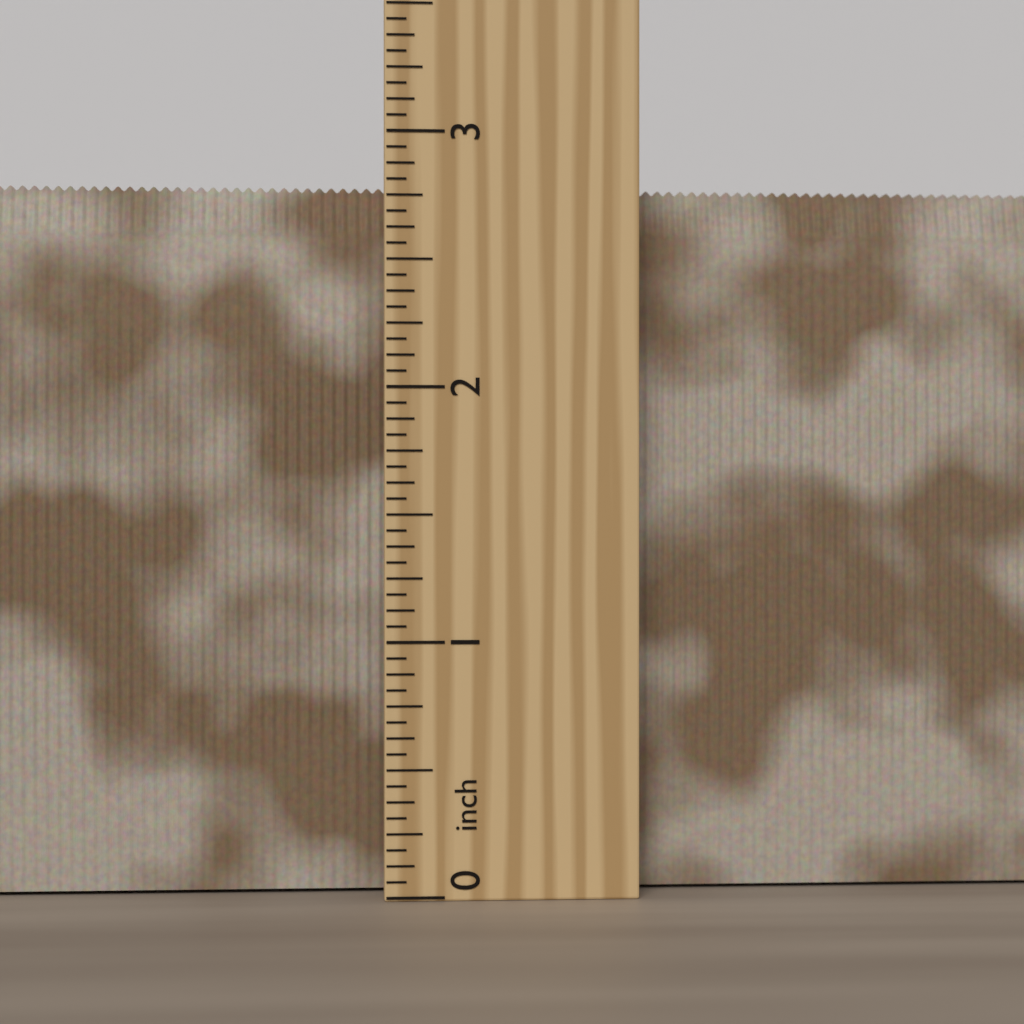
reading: 2.8125 inch
